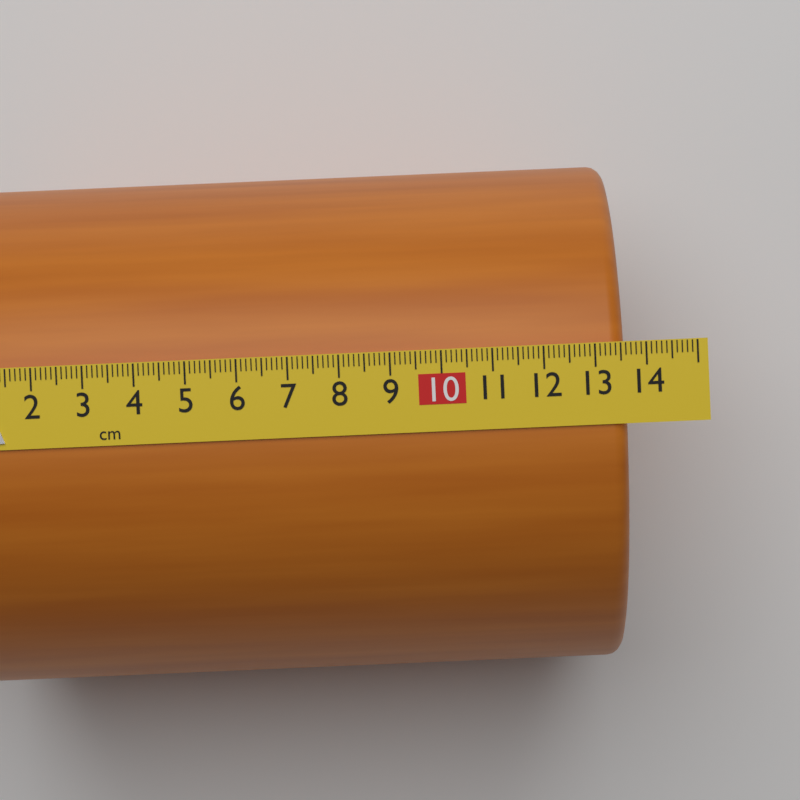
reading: 13.6 cm
